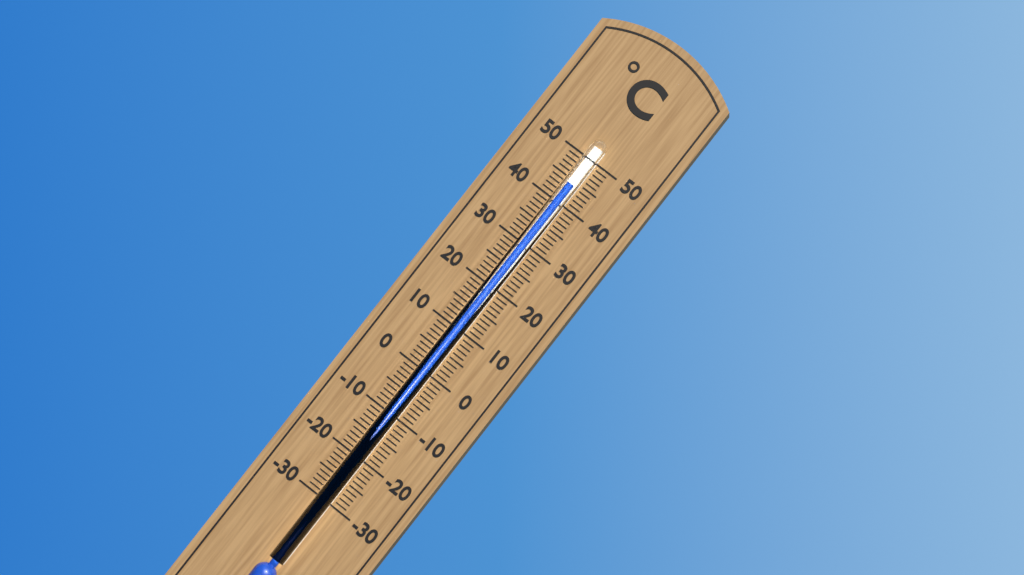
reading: 44 °C
